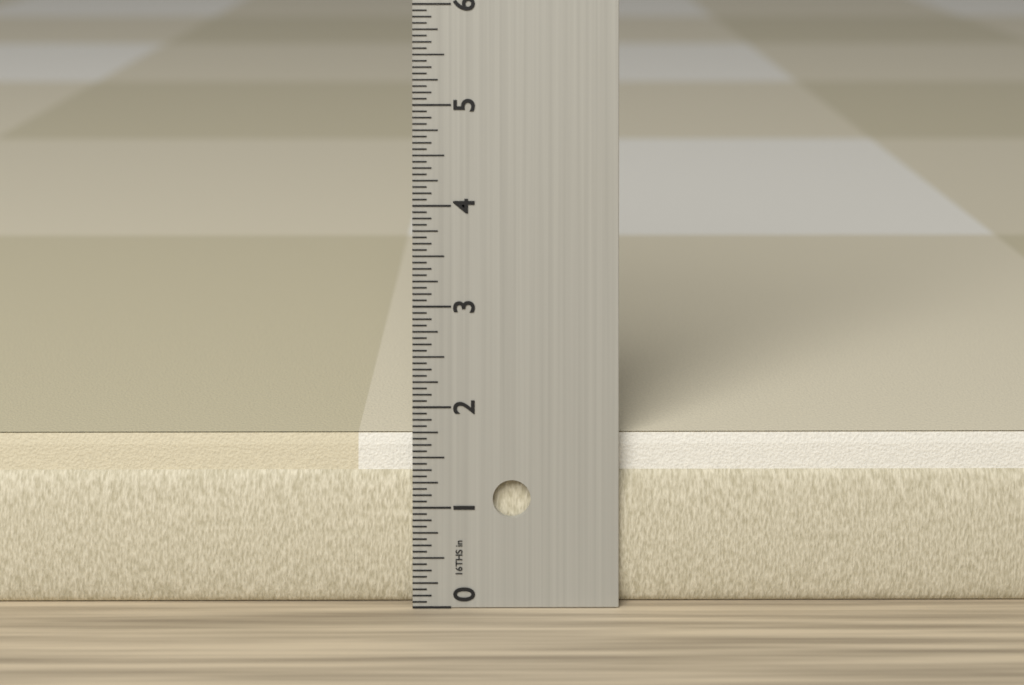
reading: 1.6875 in
